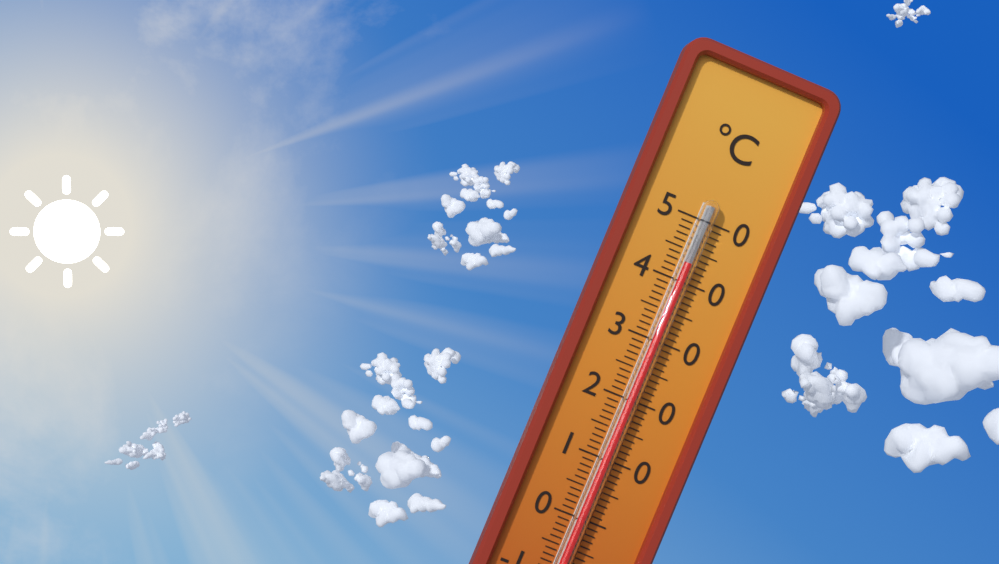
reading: 43 °C
